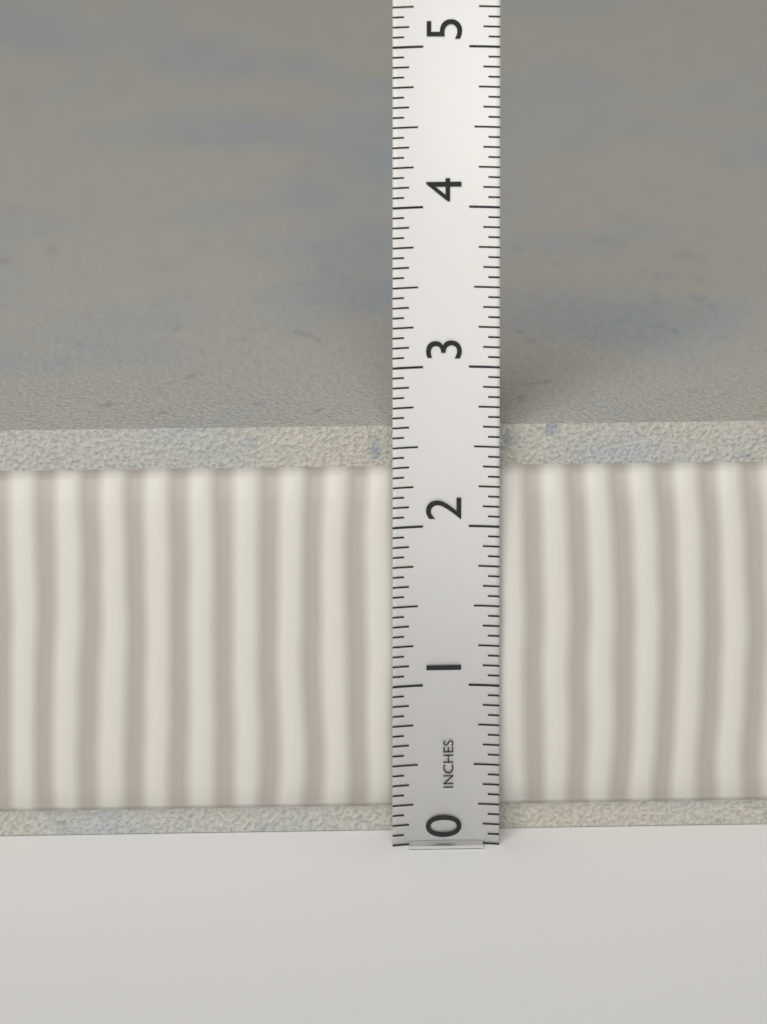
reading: 2.5625 in
